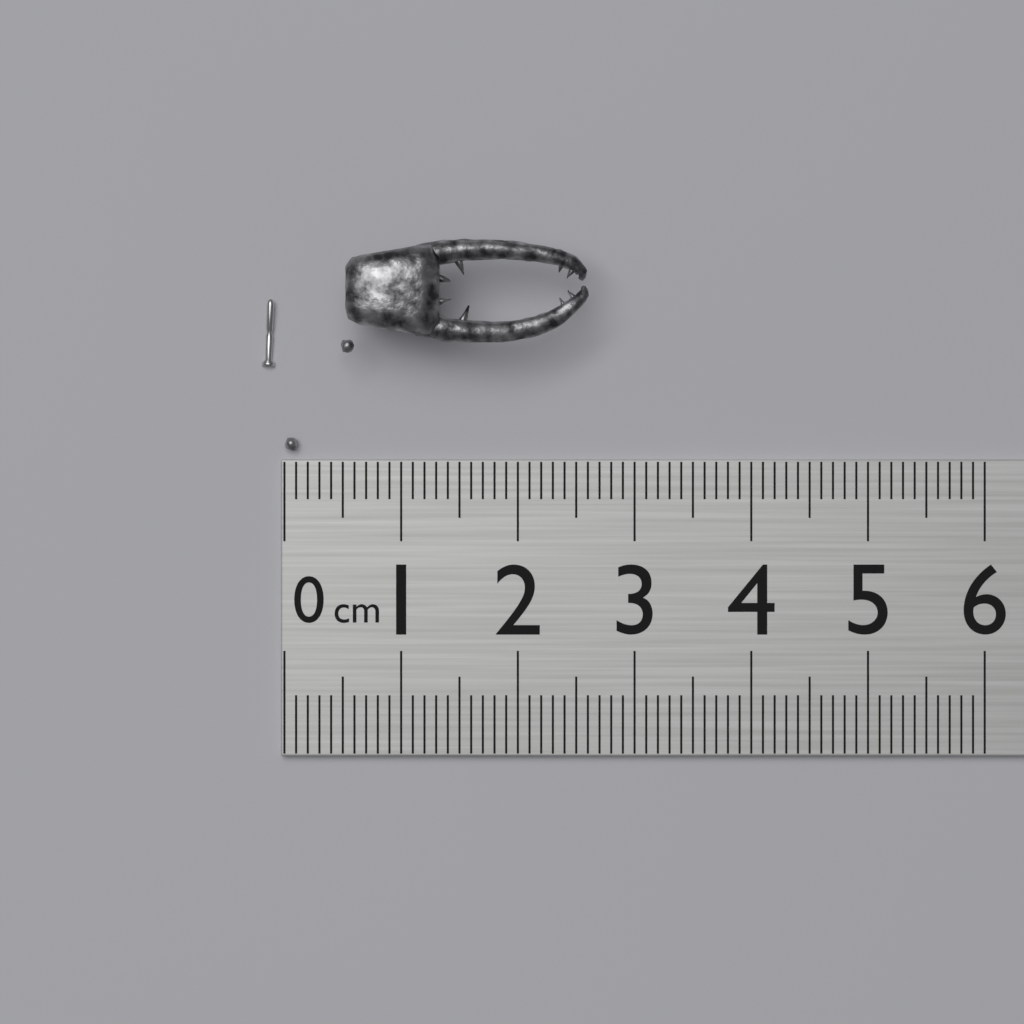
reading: 2.6 cm
